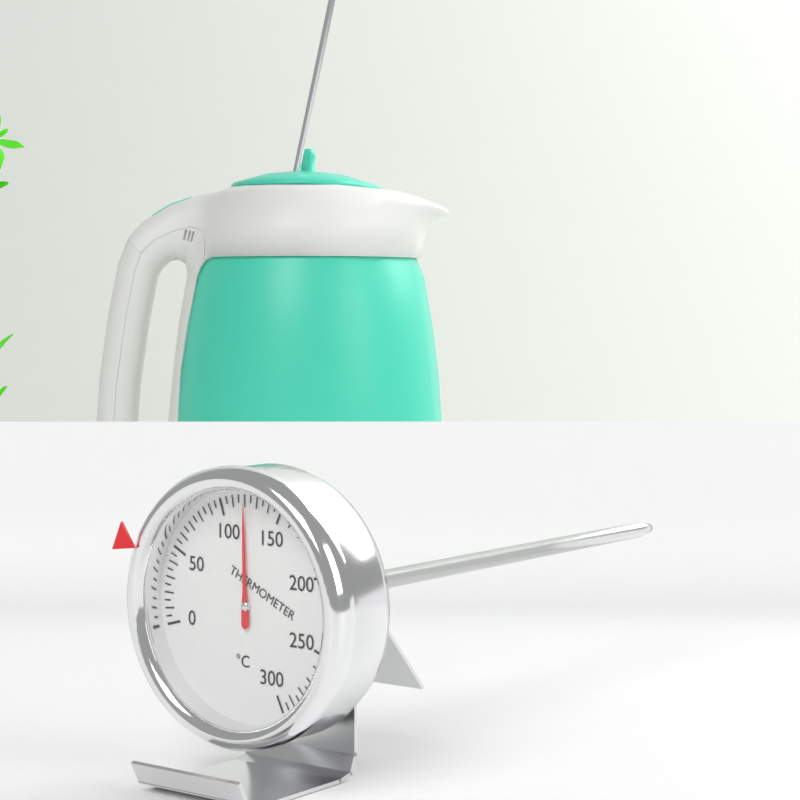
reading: 120 °C
